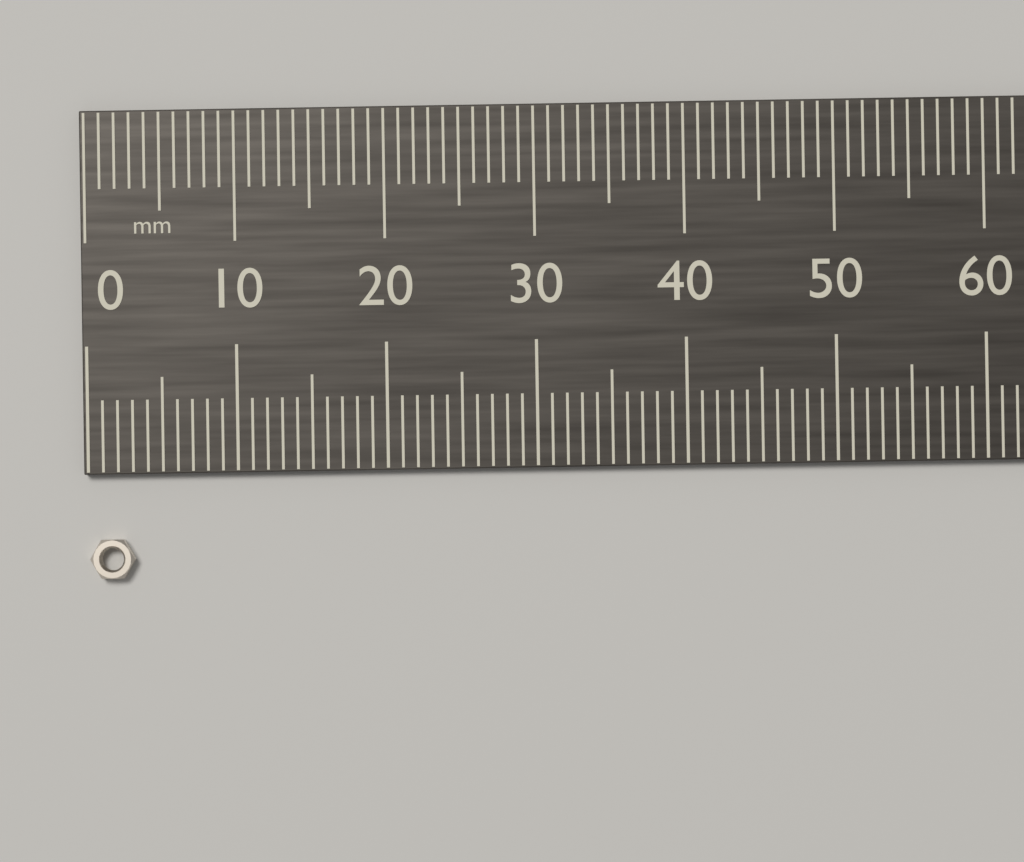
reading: 3 mm
